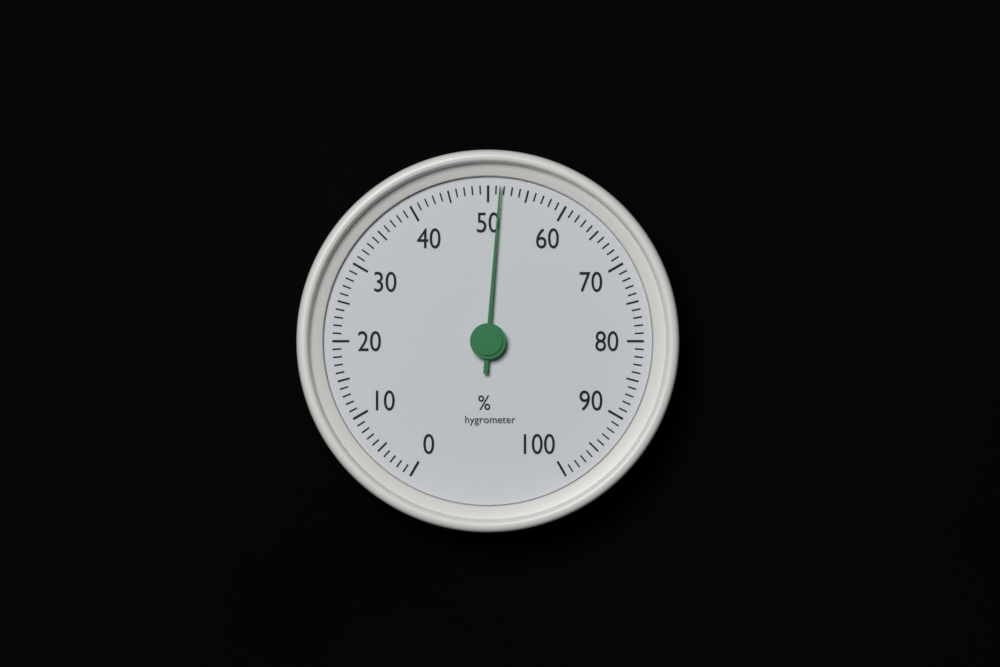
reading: 51.5 %
